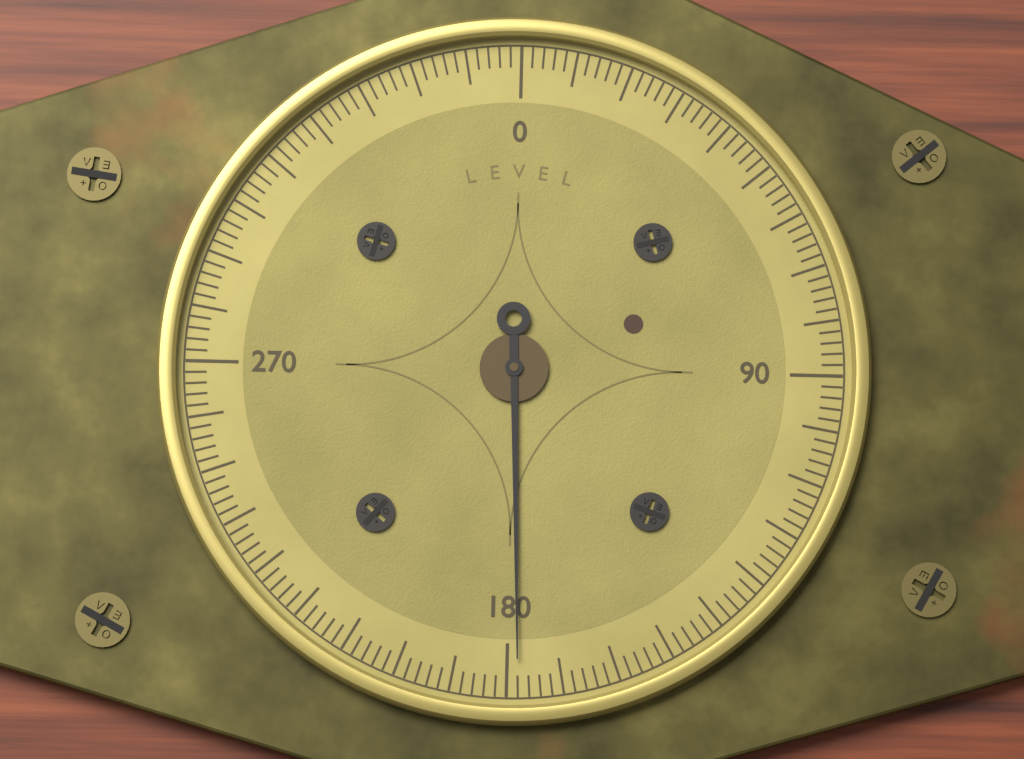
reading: 178 (no unit)
